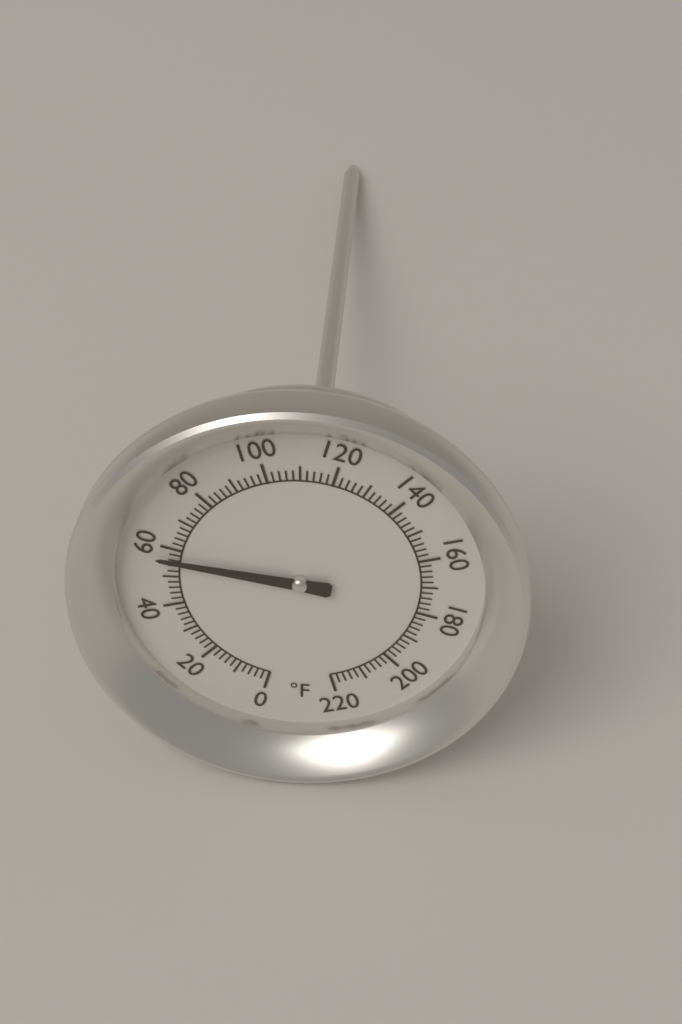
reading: 56 °F
